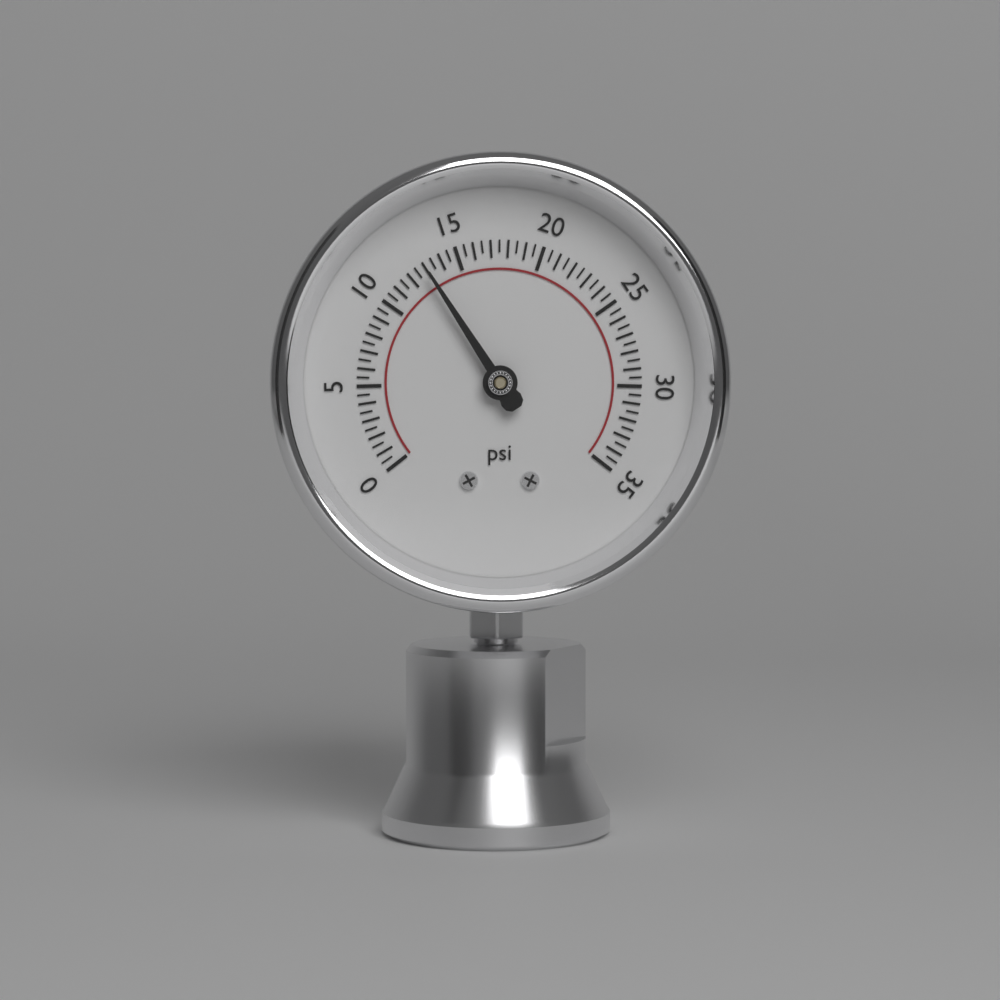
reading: 13.0 psi
